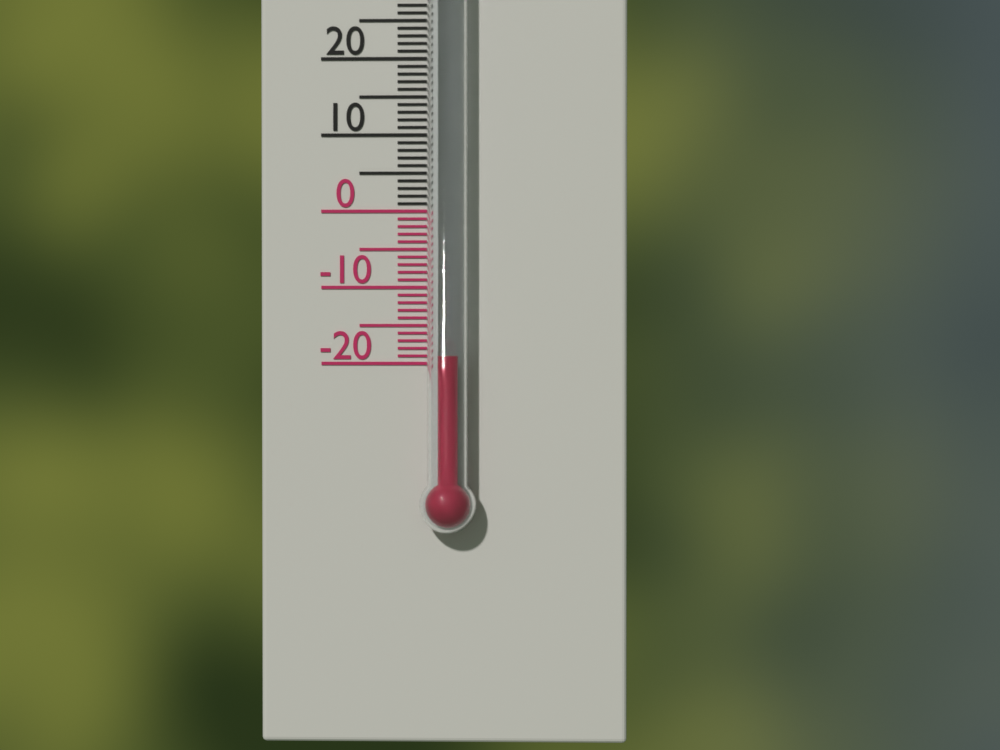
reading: -19 °C
